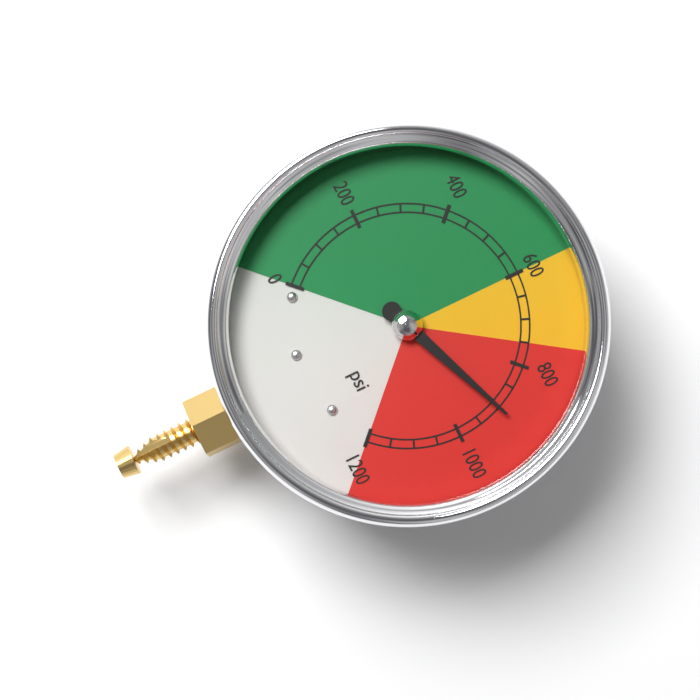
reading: 900 psi
